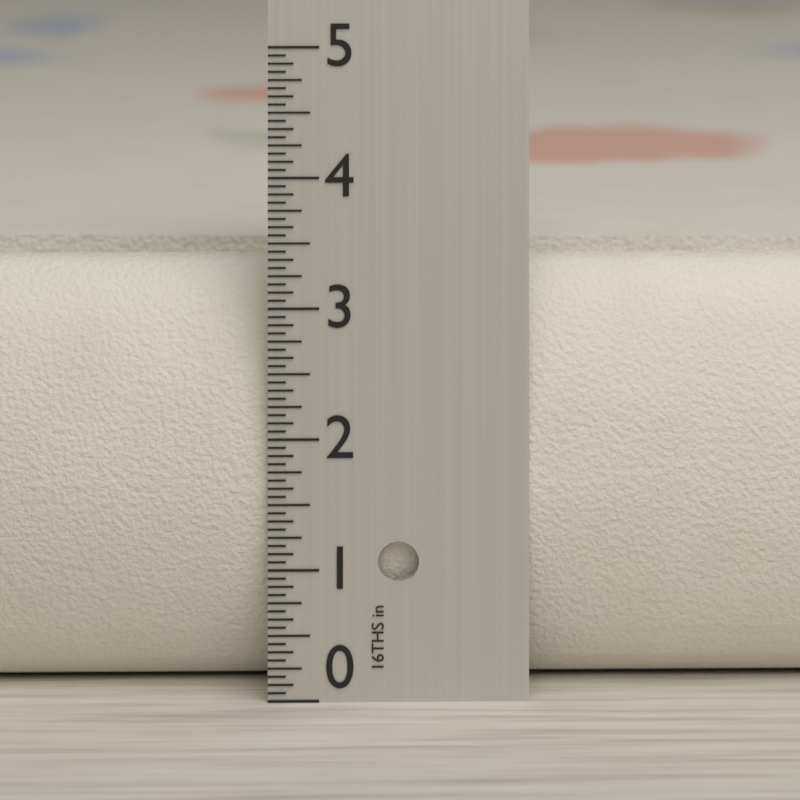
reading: 3.3125 in
